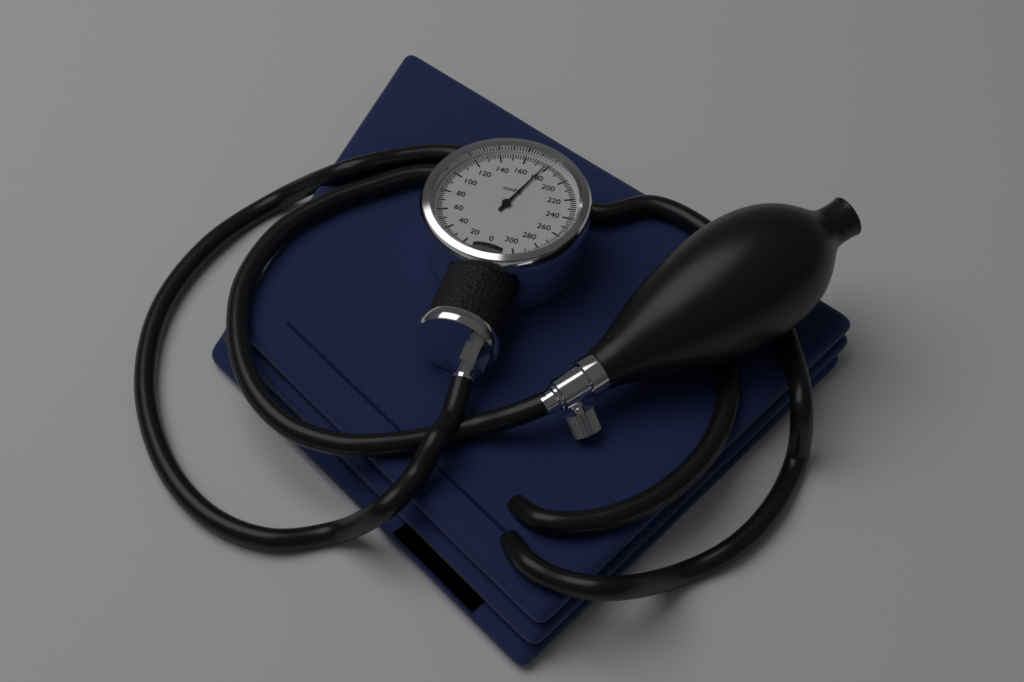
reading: 178 mmHg
